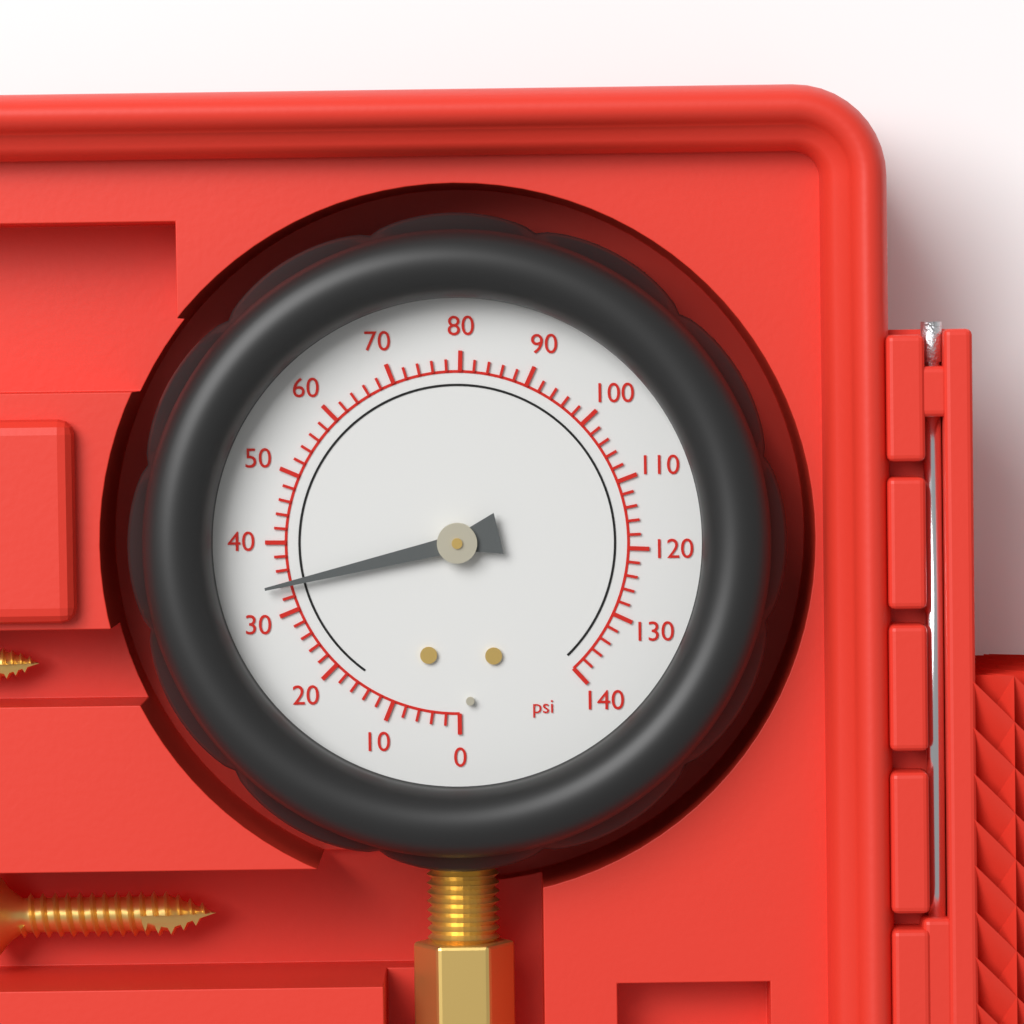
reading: 34 psi
